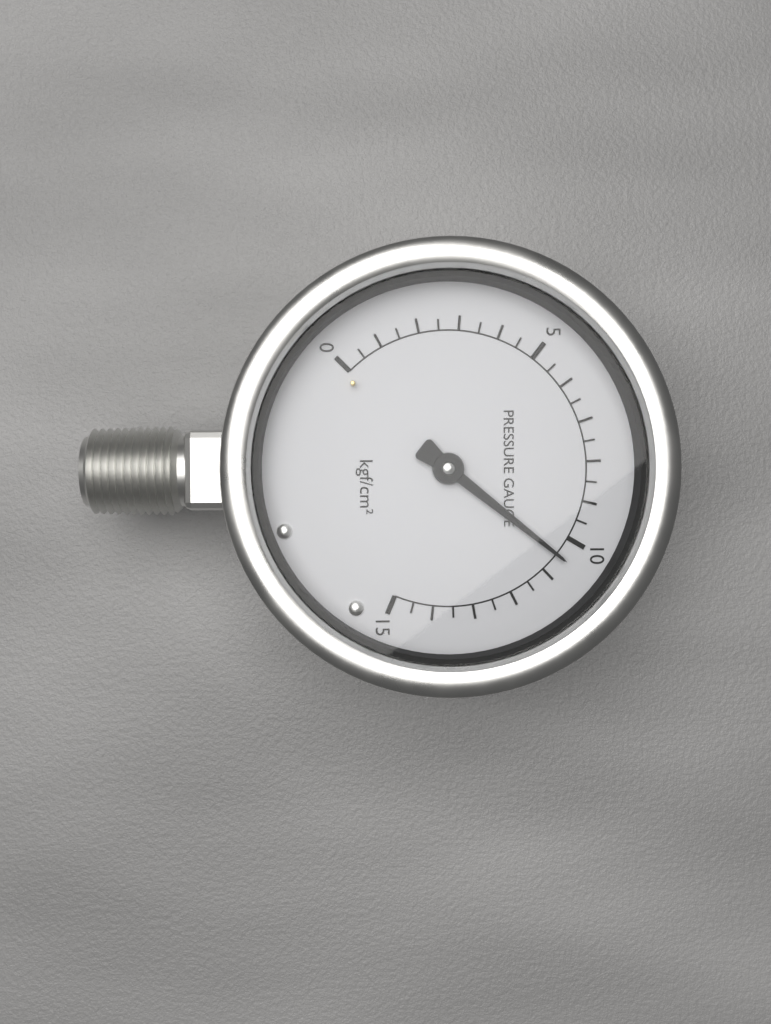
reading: 10.5 kgf/cm²
